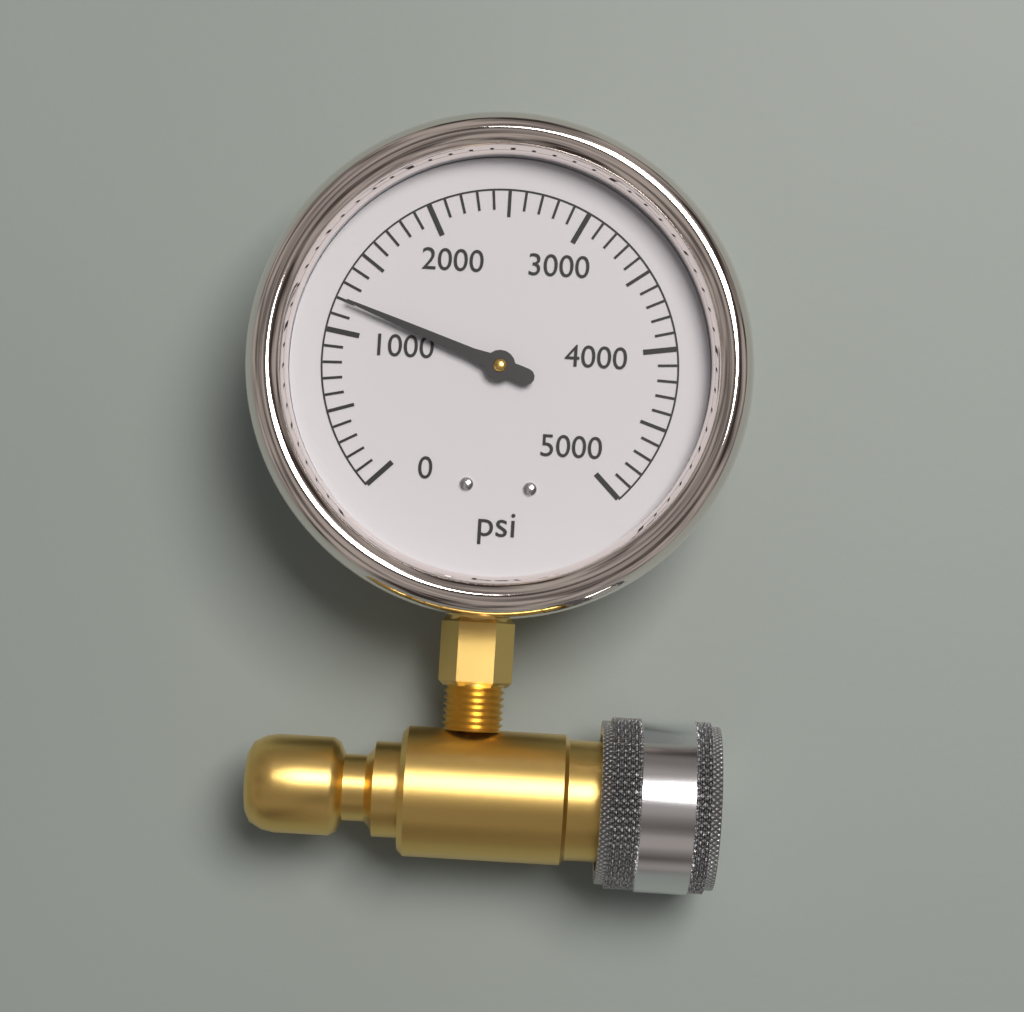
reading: 1200 psi
